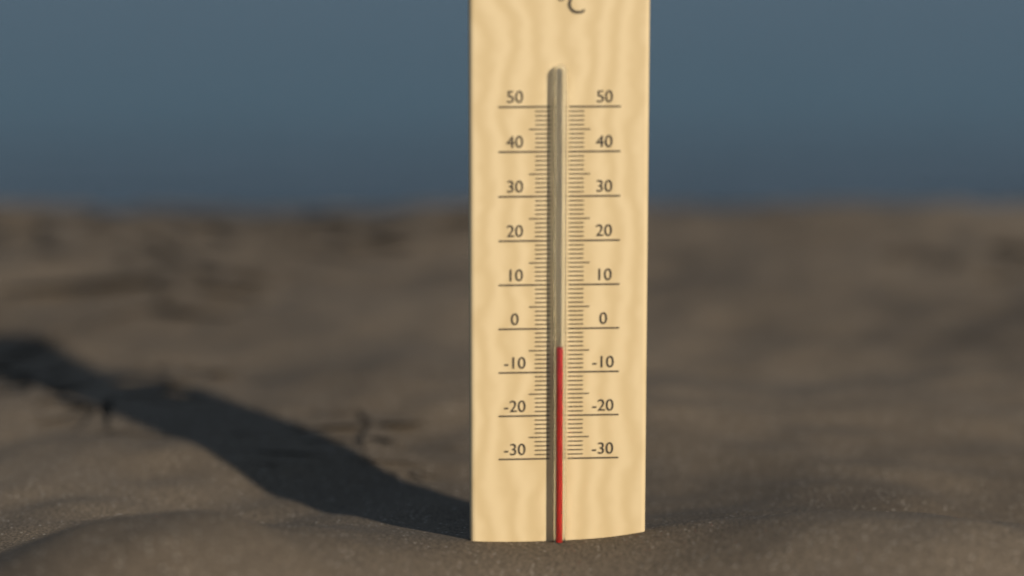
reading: -4 °C
